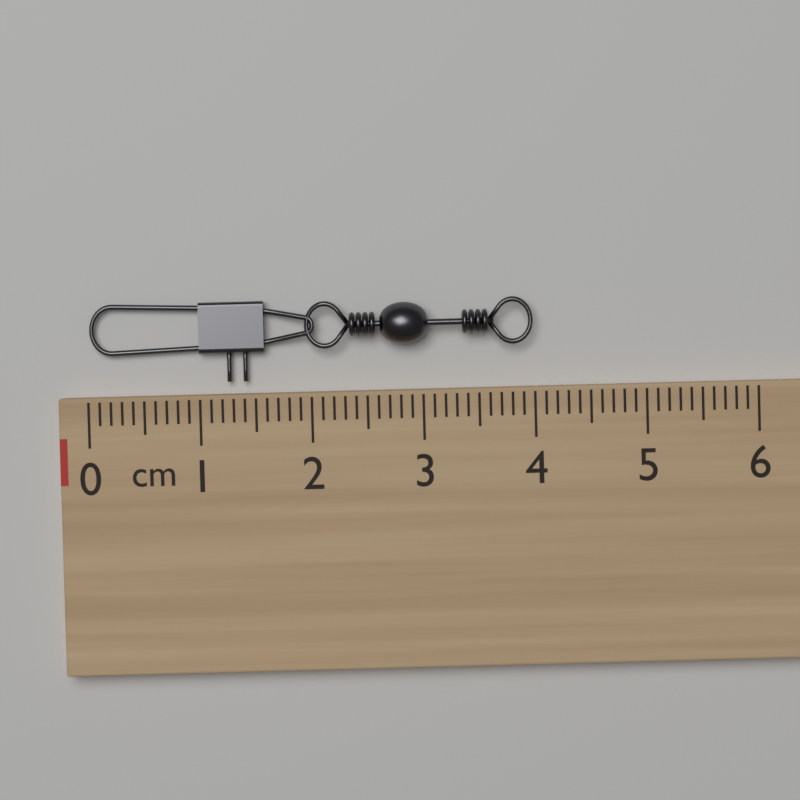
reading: 4.0 cm
